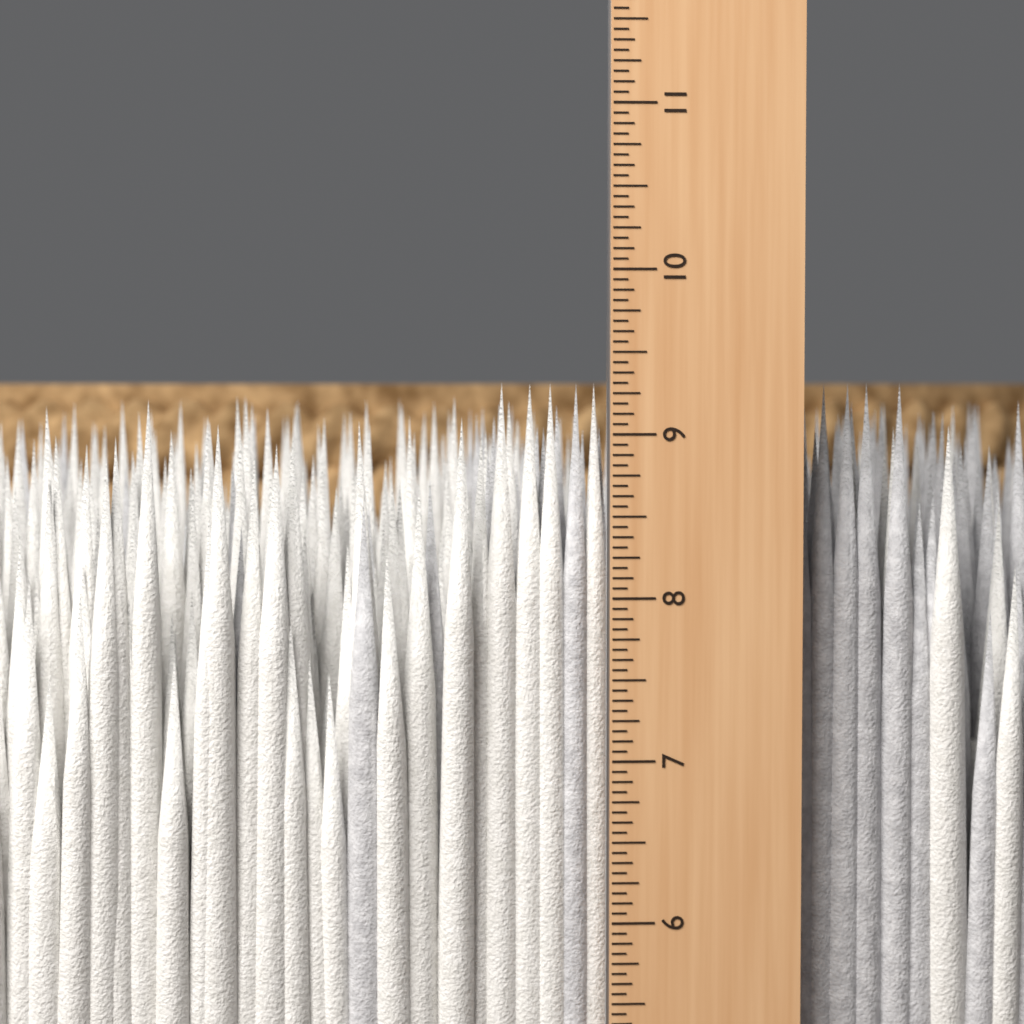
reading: 9.3125 in
